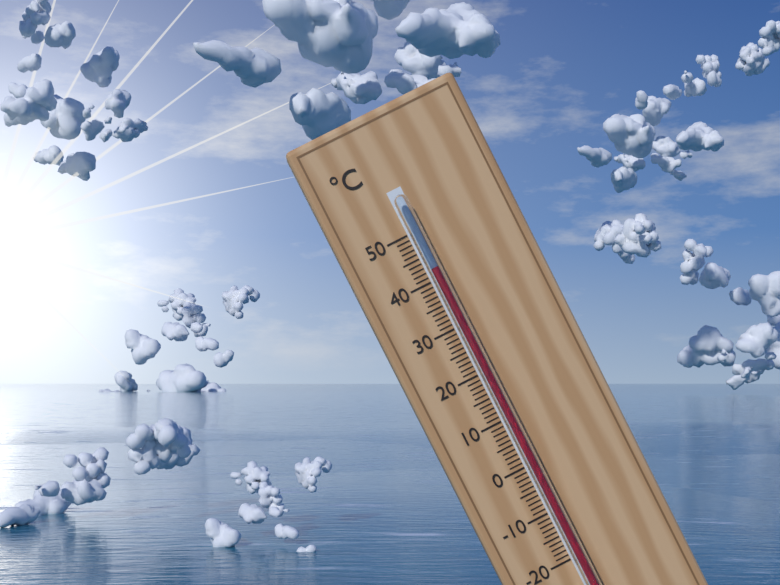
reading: 42 °C
